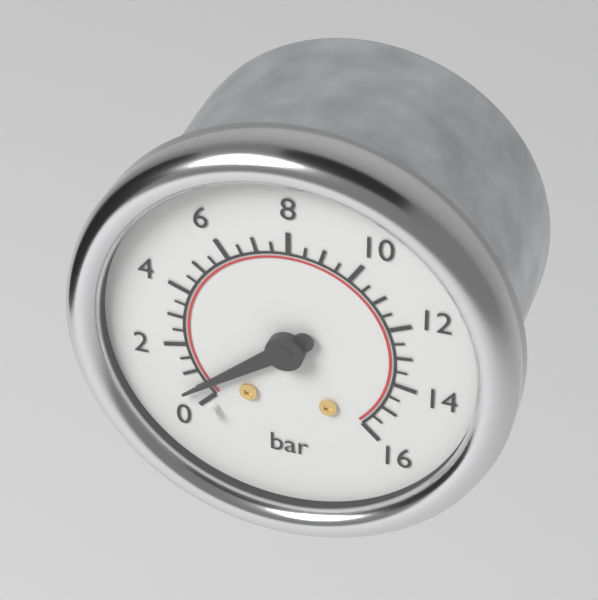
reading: 0.5 bar
